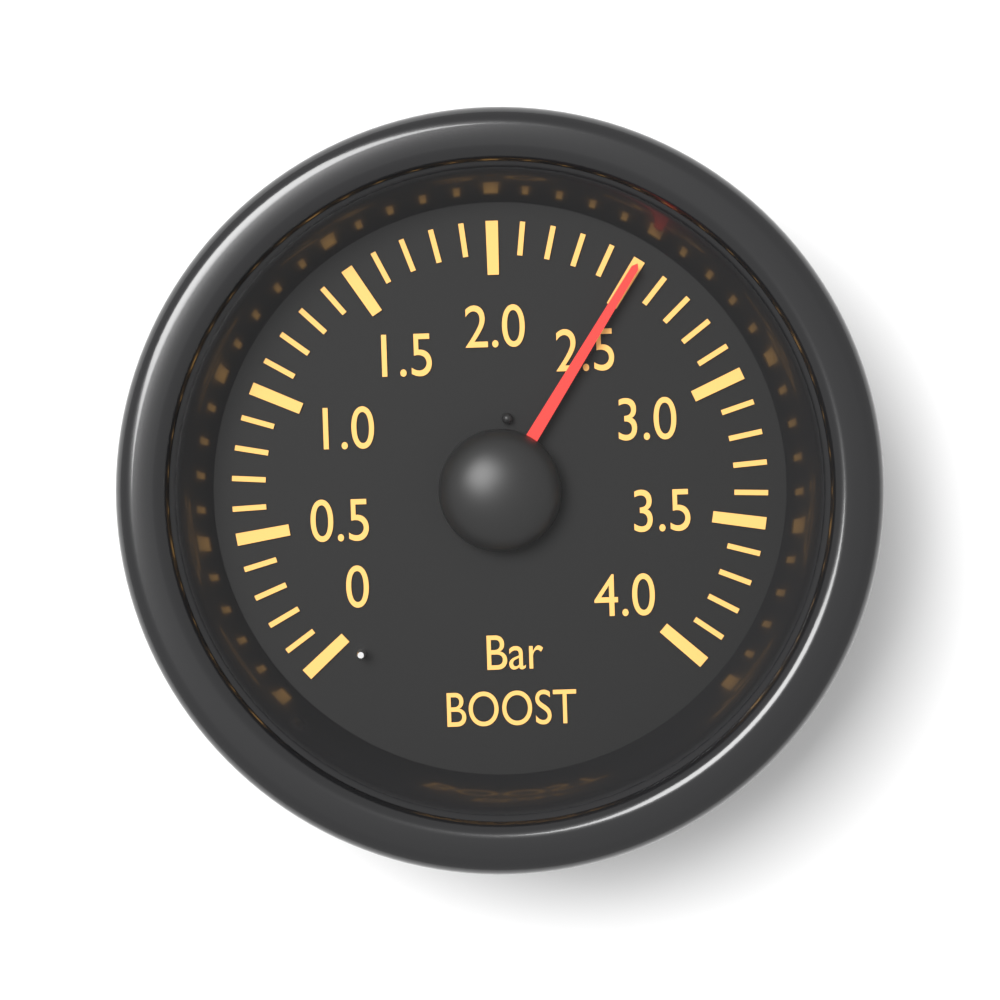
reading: 2.5 bar
